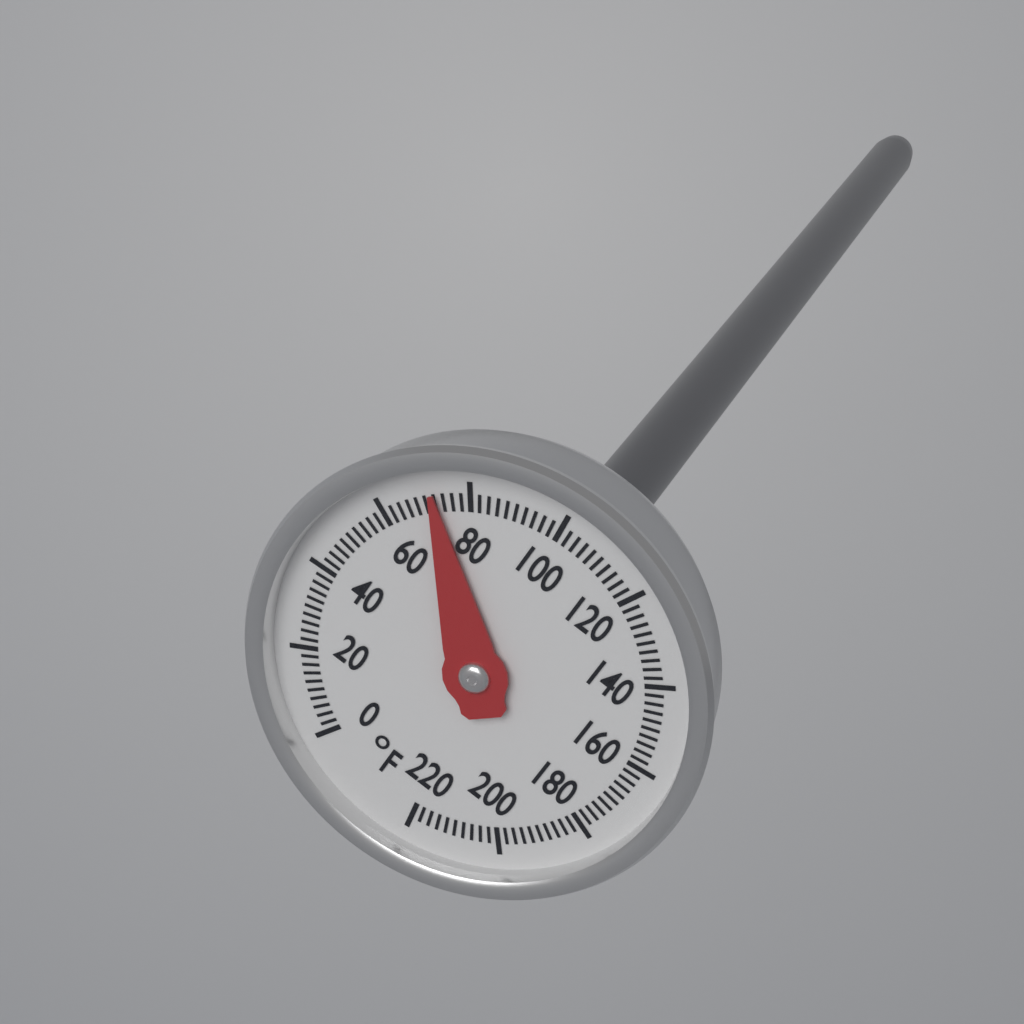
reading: 72 °F
